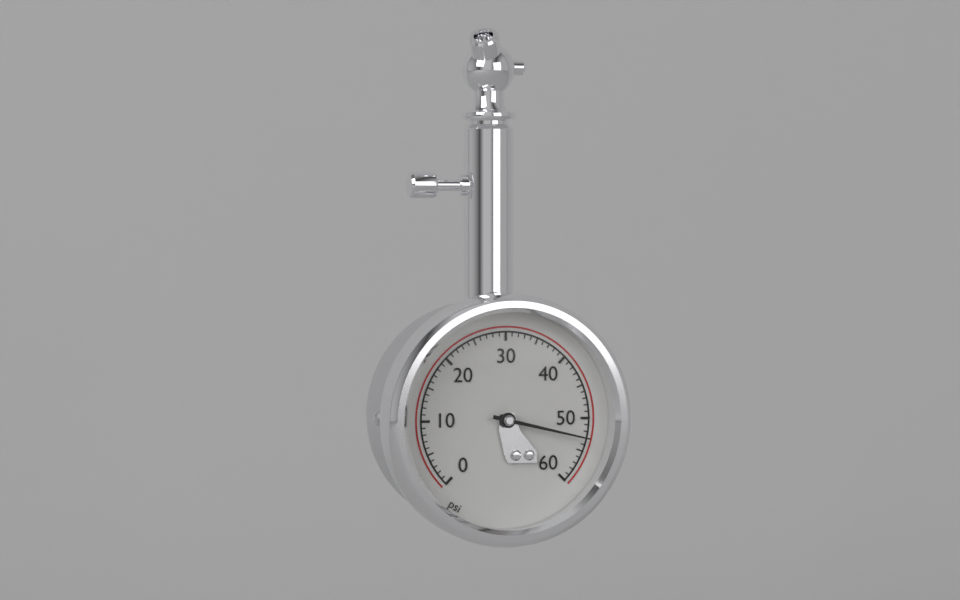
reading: 53 psi
